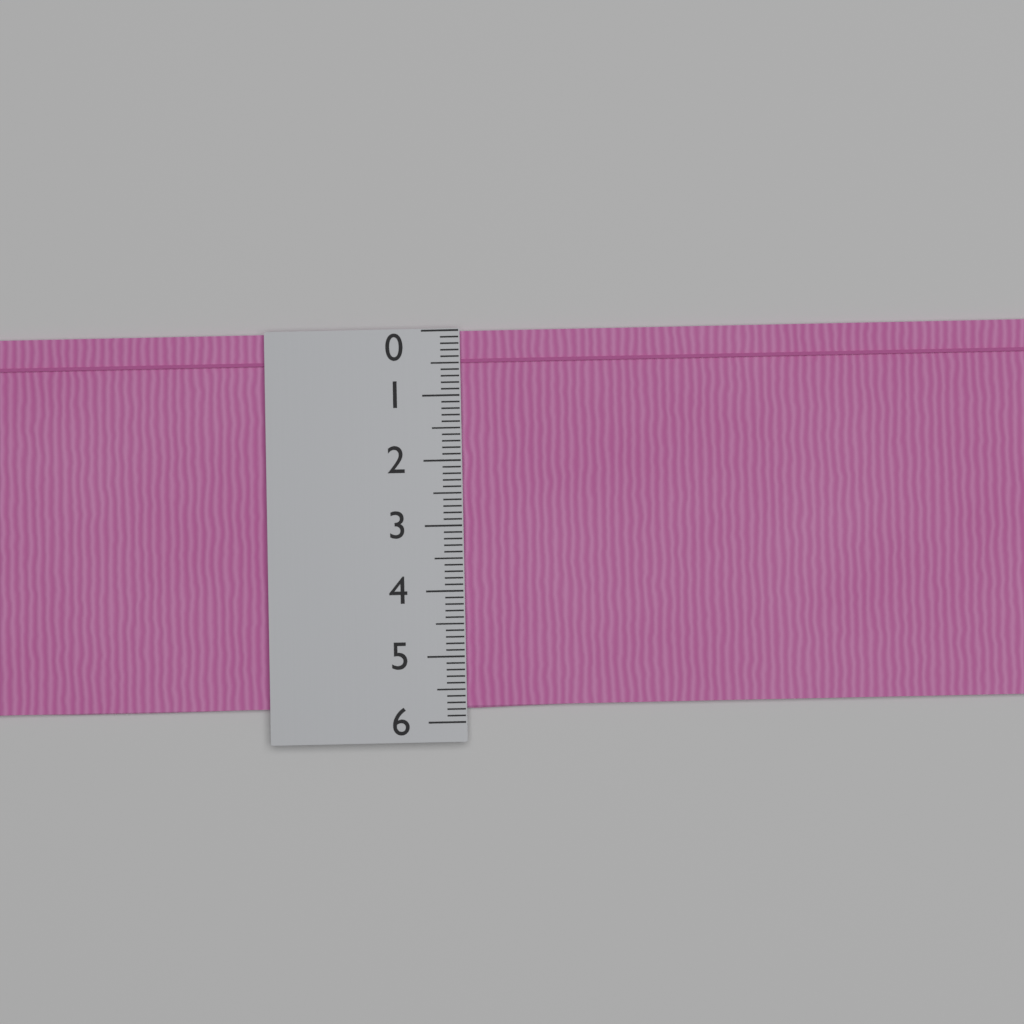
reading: 5.8 (no unit)
